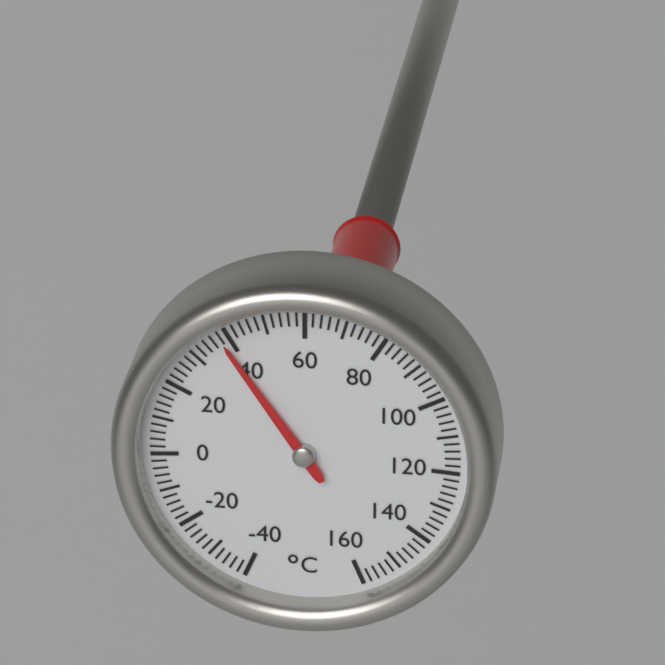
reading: 38 °C
